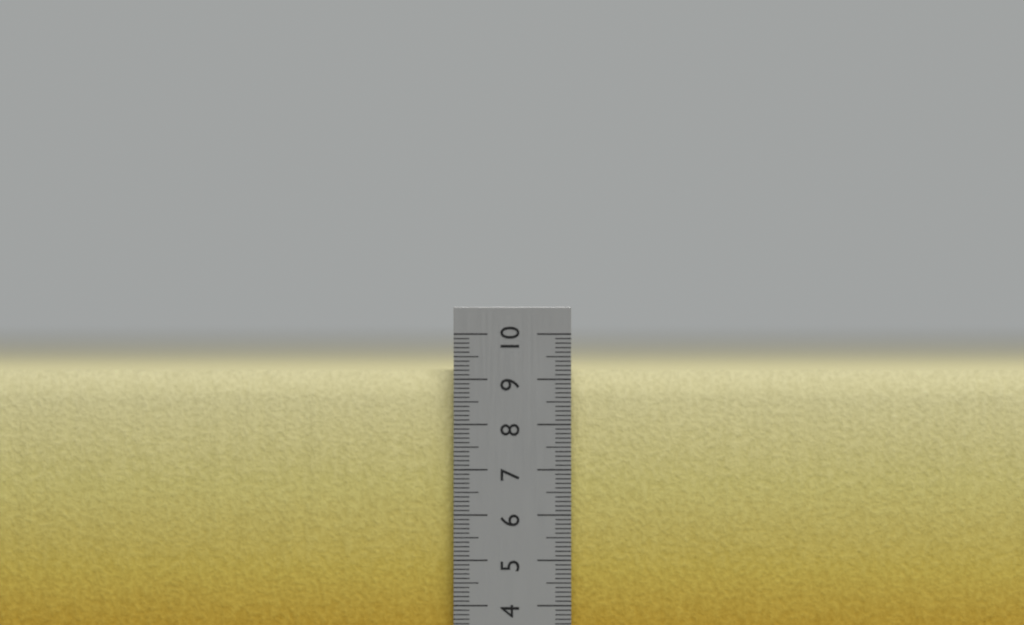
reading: 9.2 cm
